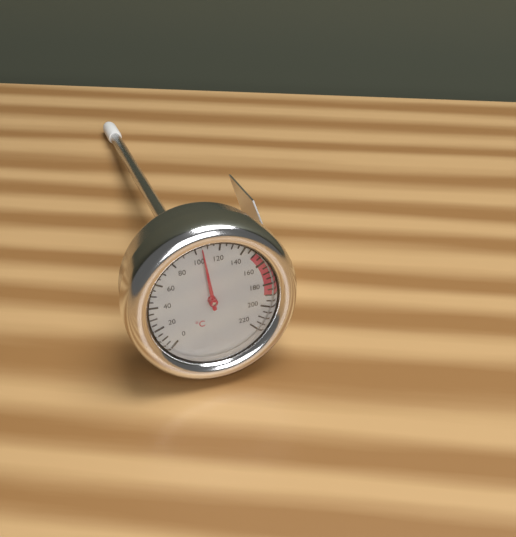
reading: 105 °C
